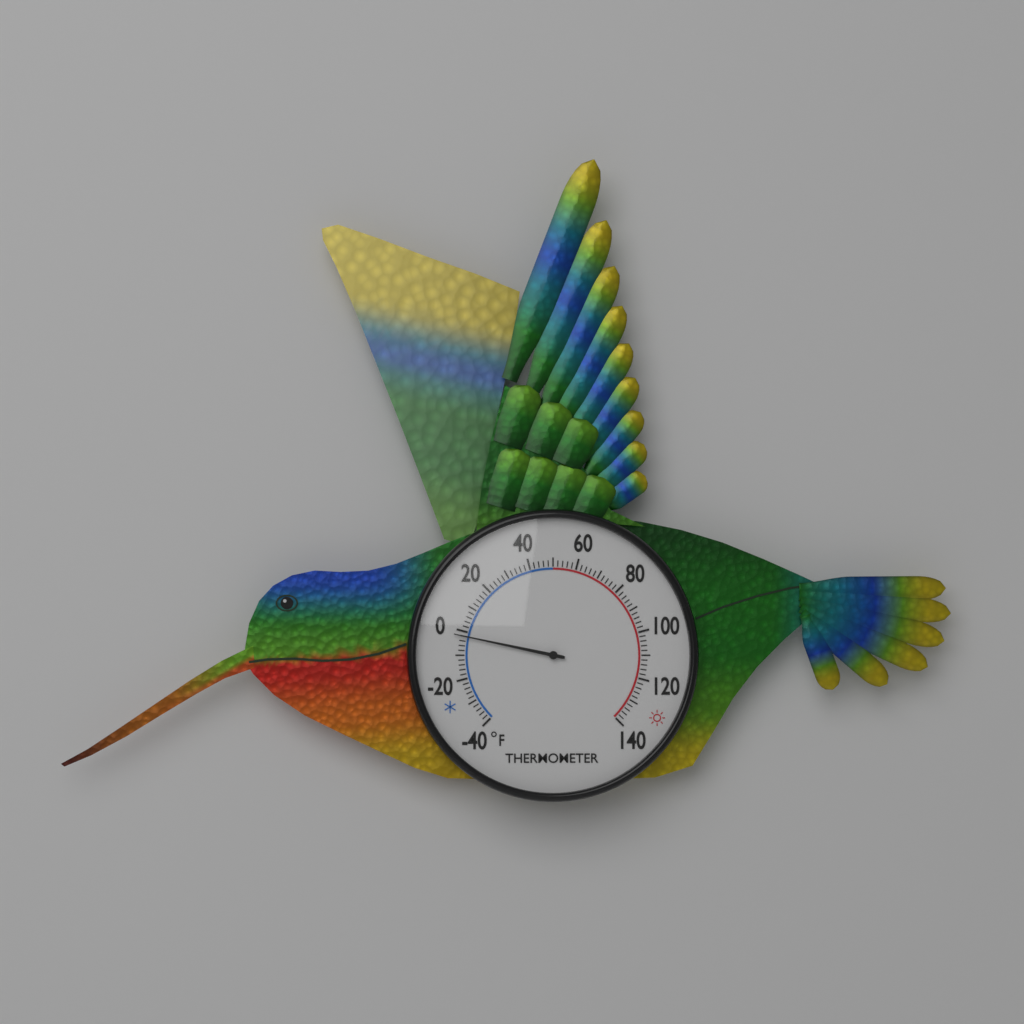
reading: -2 °F
